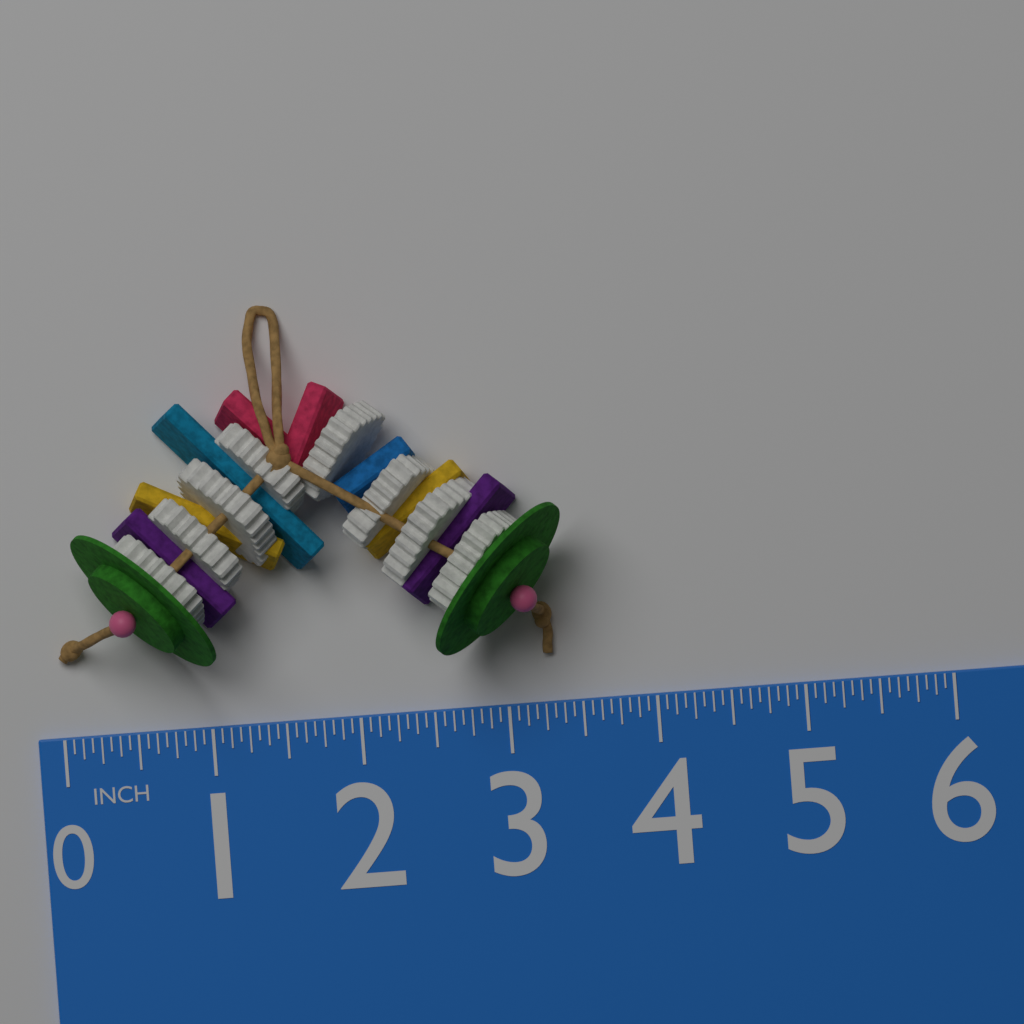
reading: 3.4375 in
